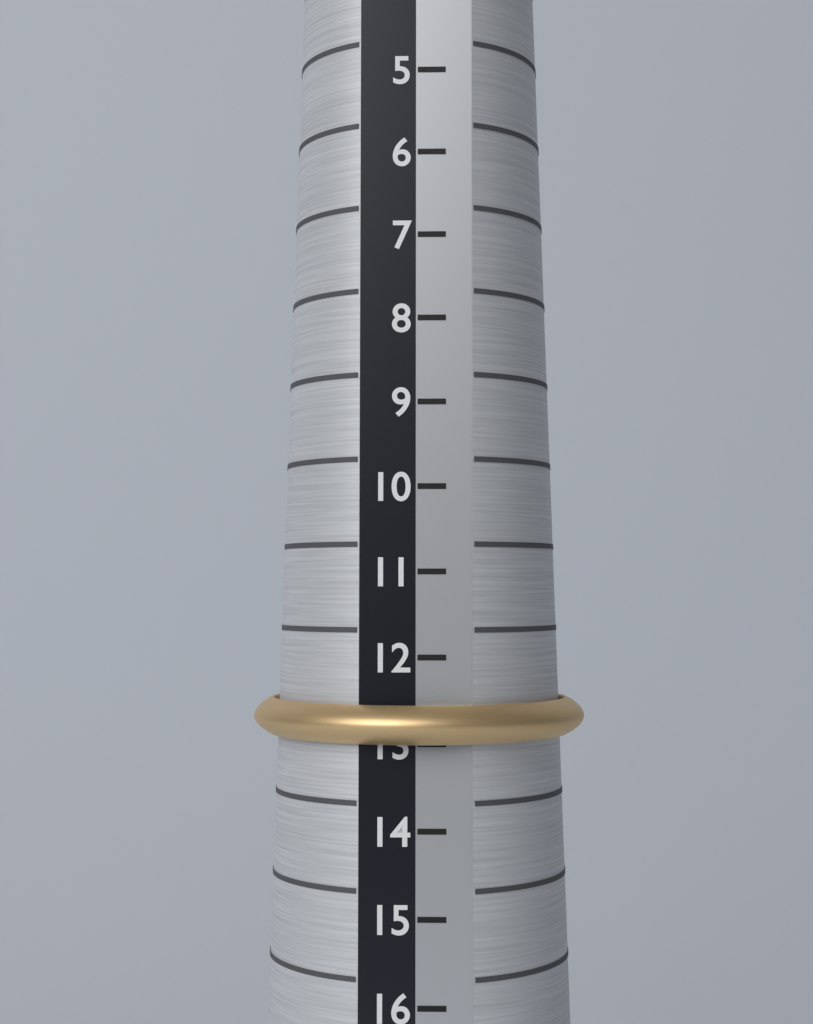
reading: 13 (no unit)
